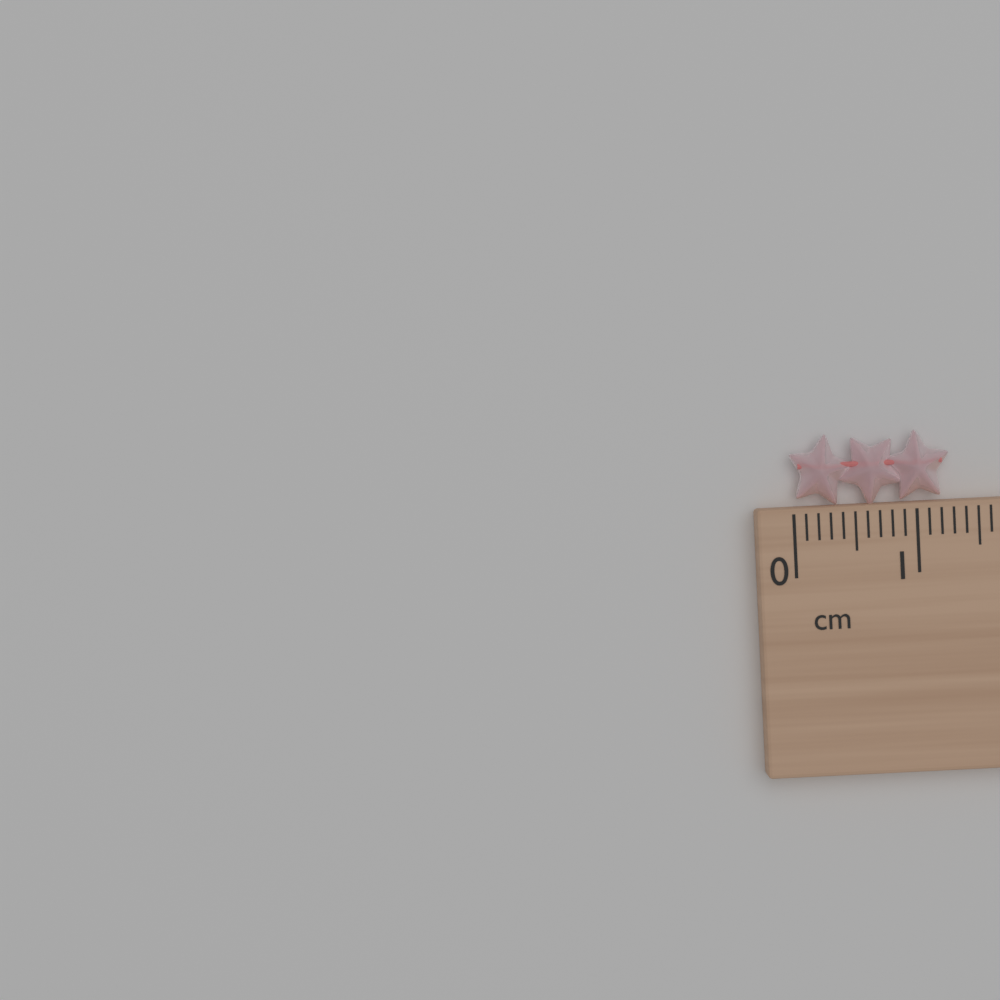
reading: 1.3 cm
